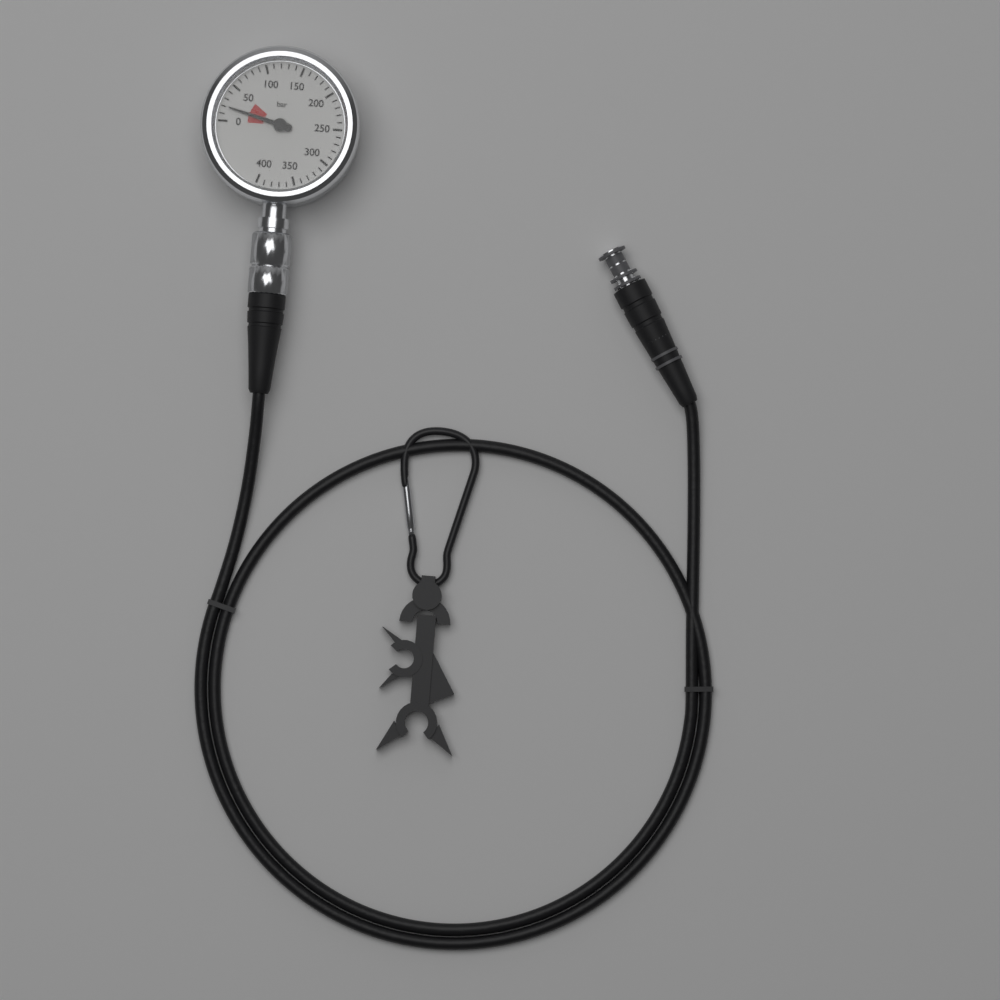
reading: 20 bar
